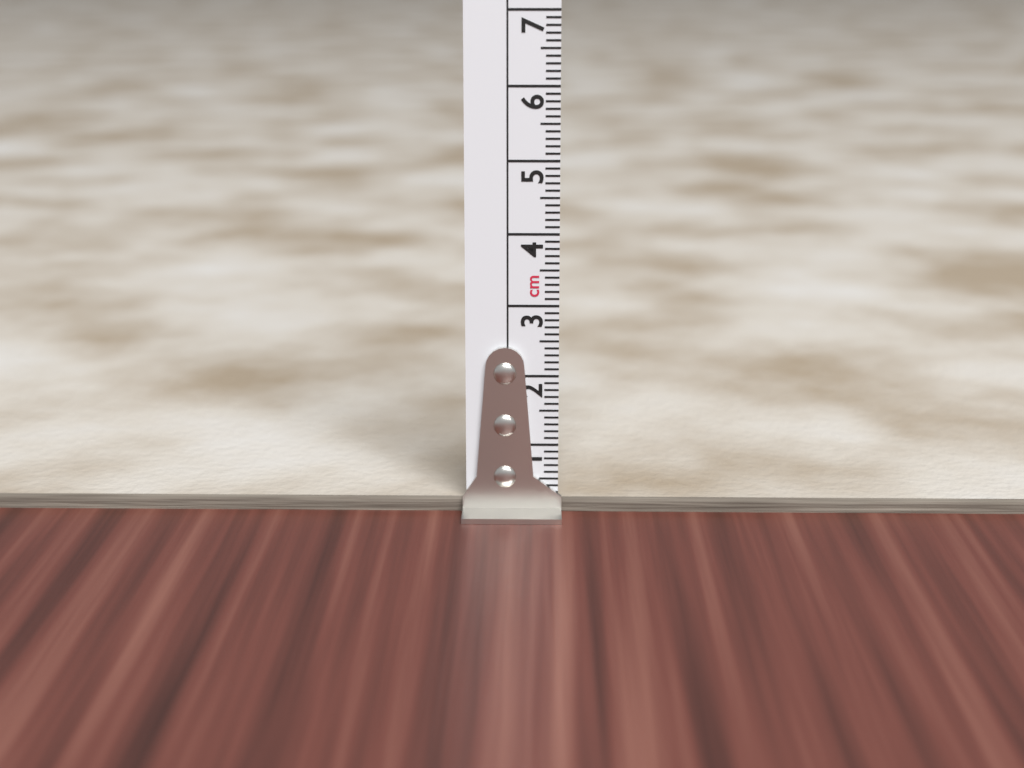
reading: 0.2 cm
